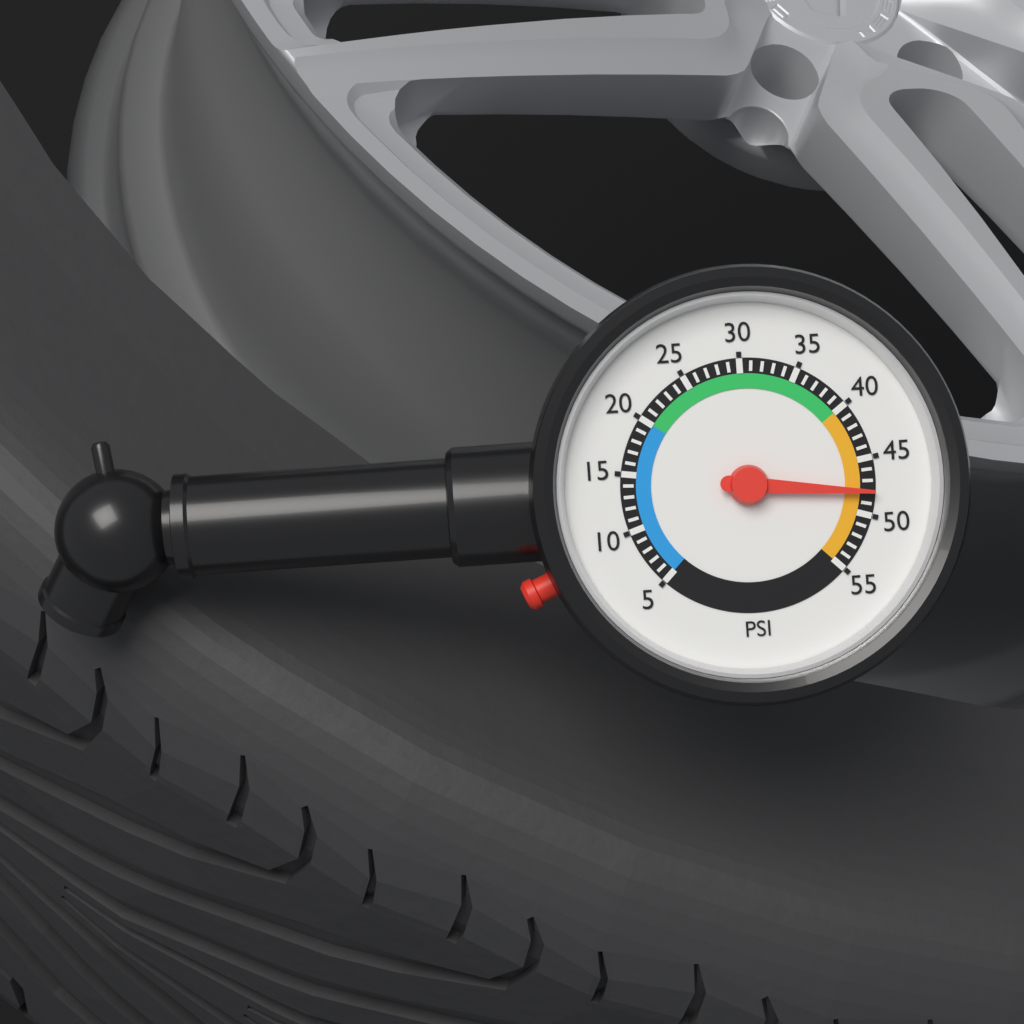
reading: 48 psi
